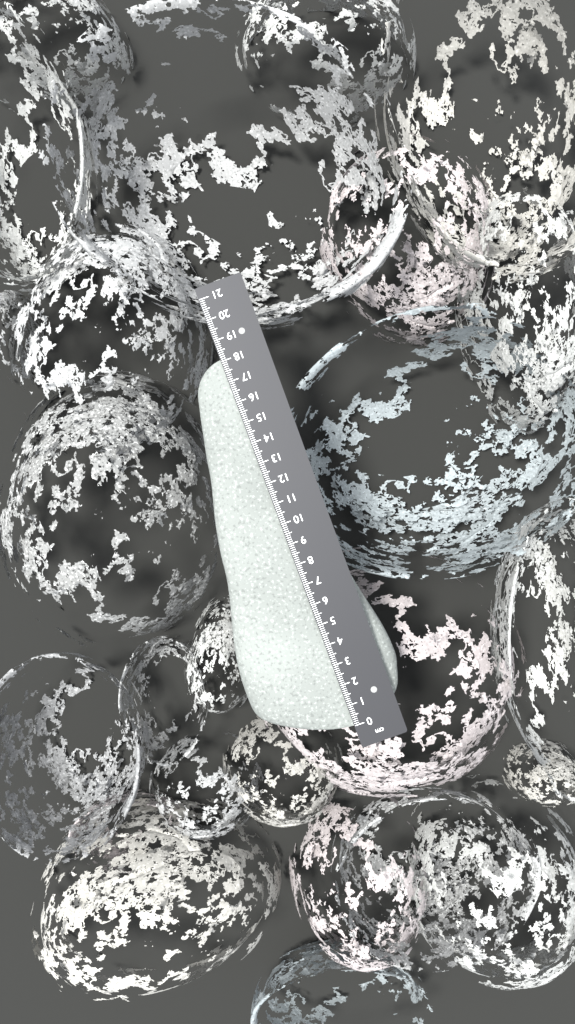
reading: 18.1 cm
